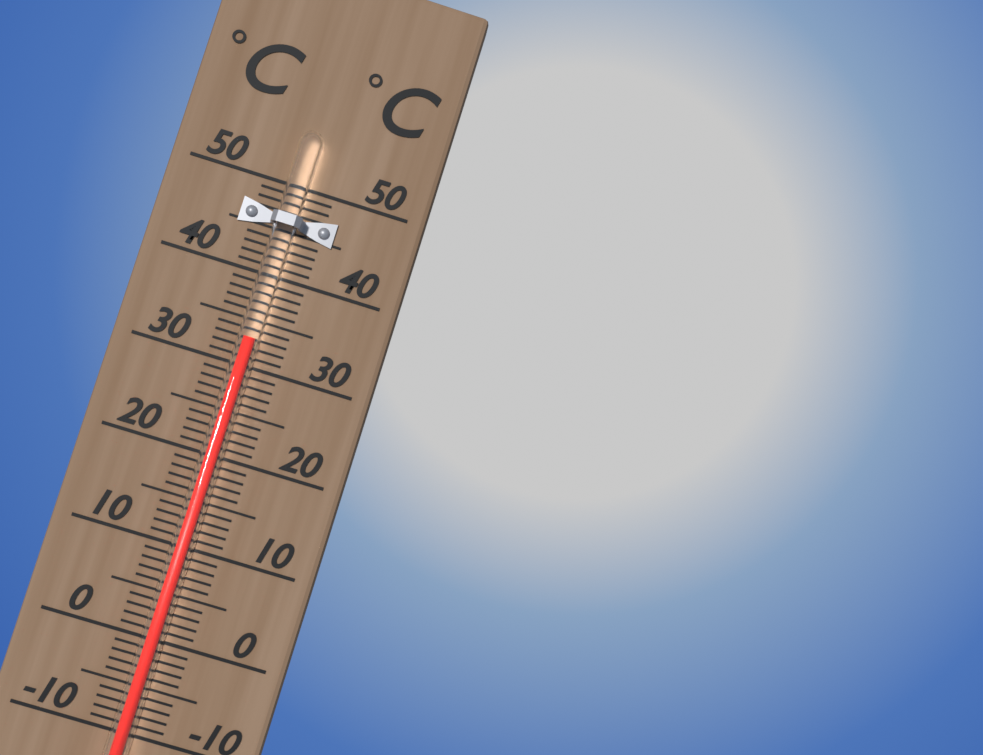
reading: 33 °C
